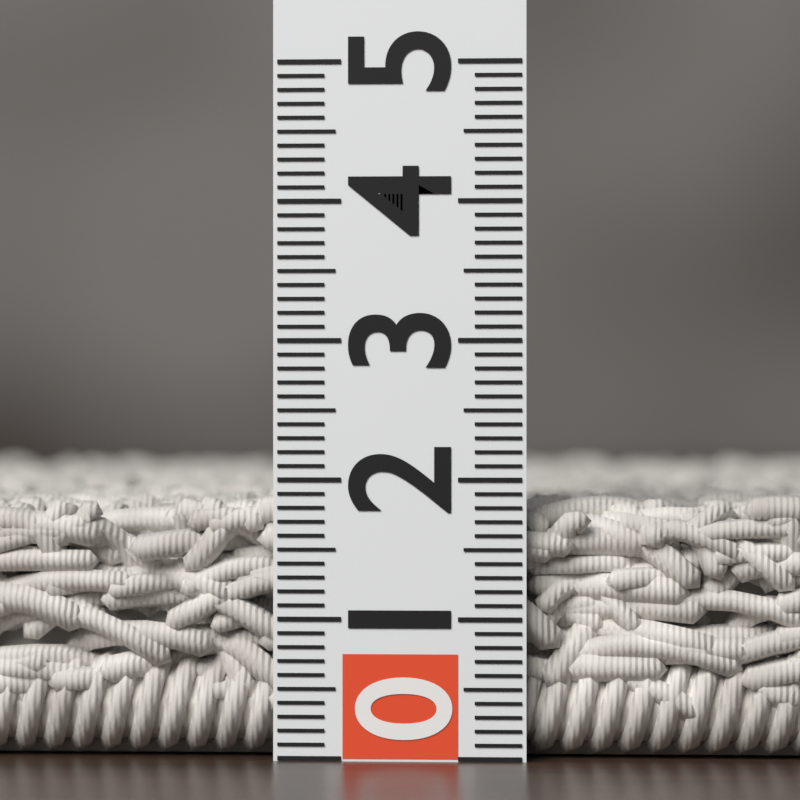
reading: 1.9 (no unit)
